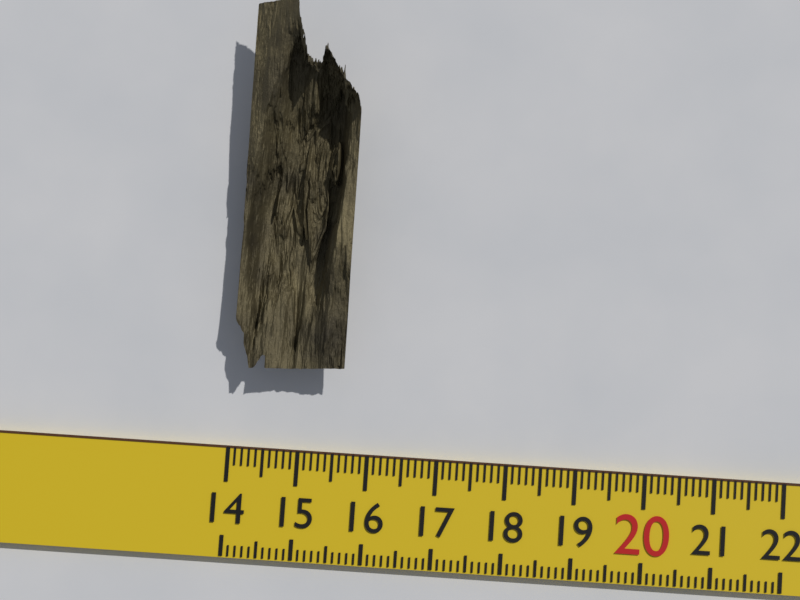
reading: 15.6 (no unit)
